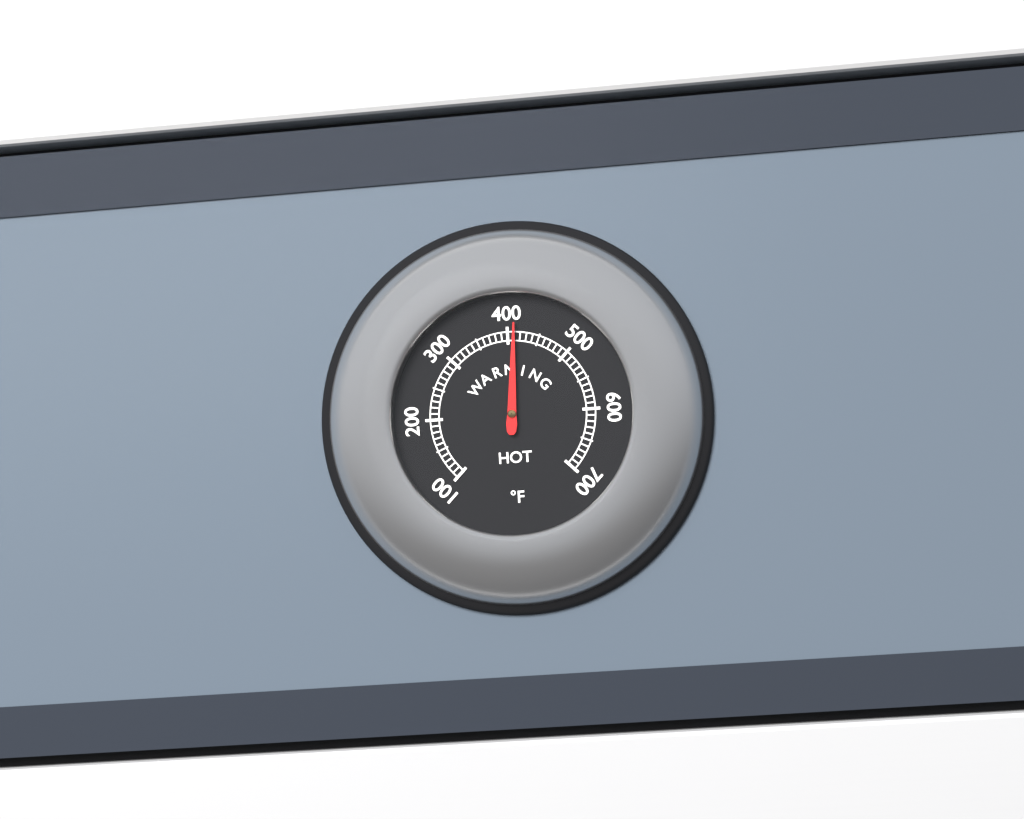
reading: 410 °F
